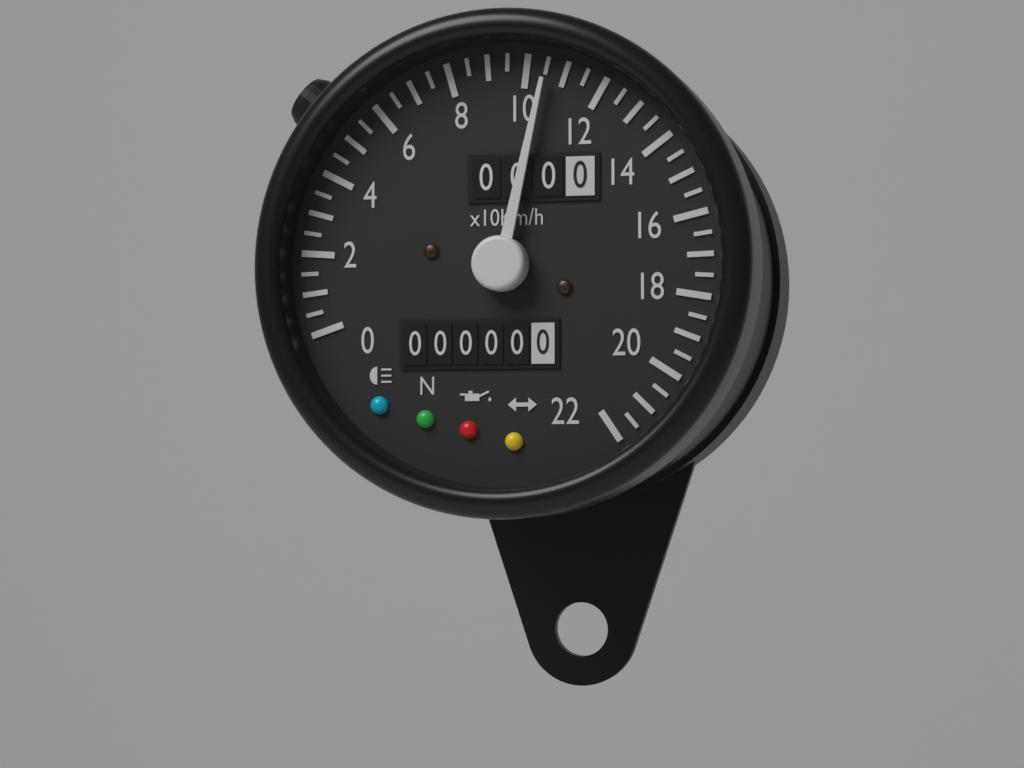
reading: 105 km/h
